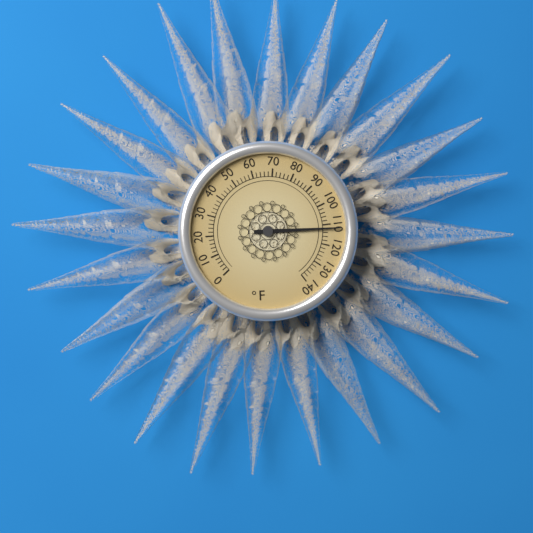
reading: 112 °F
